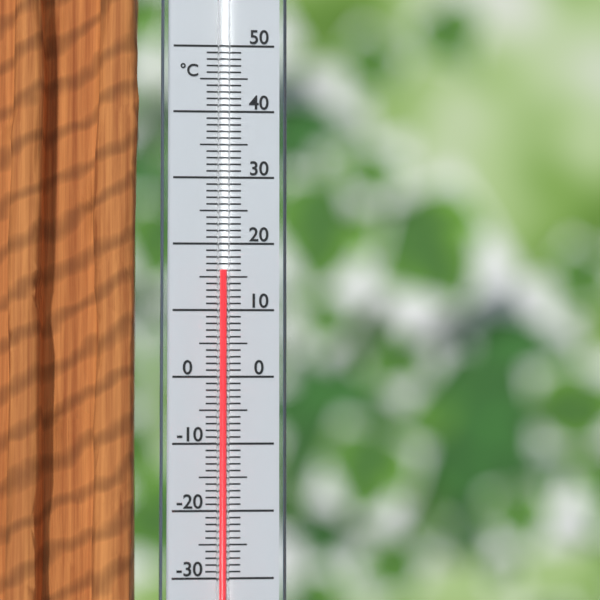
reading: 16 °C
